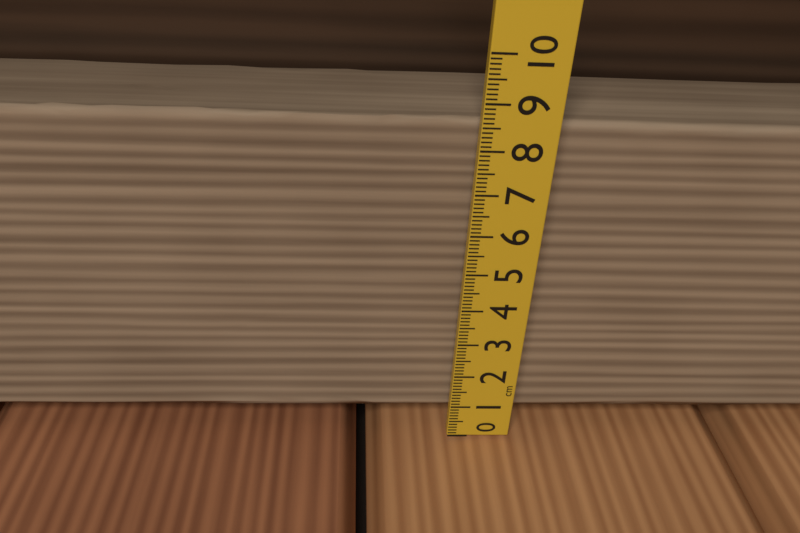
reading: 8.8 cm
